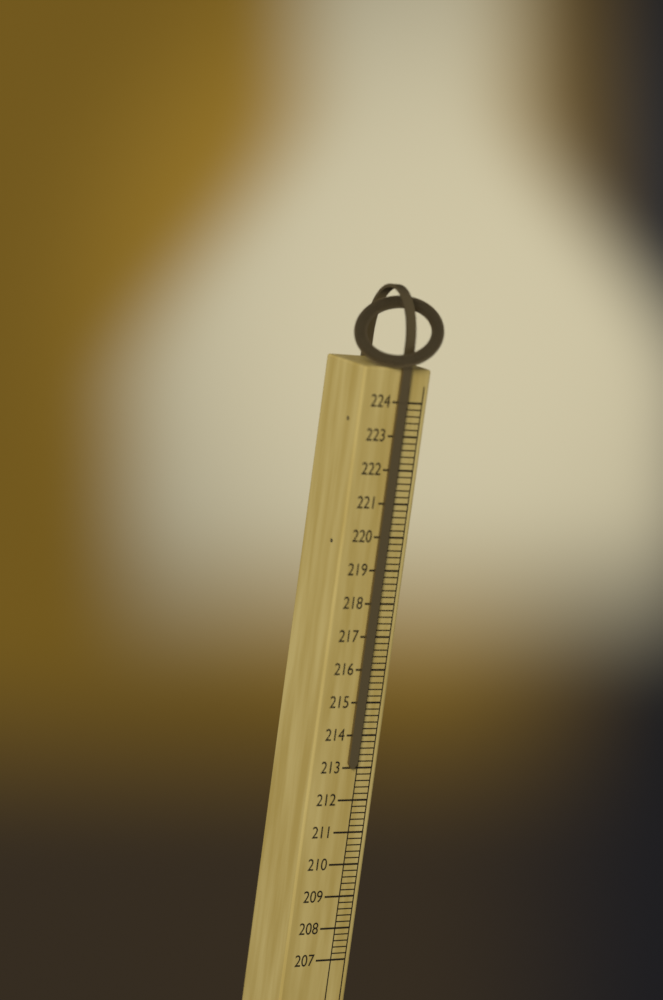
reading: 213.0 (no unit)
